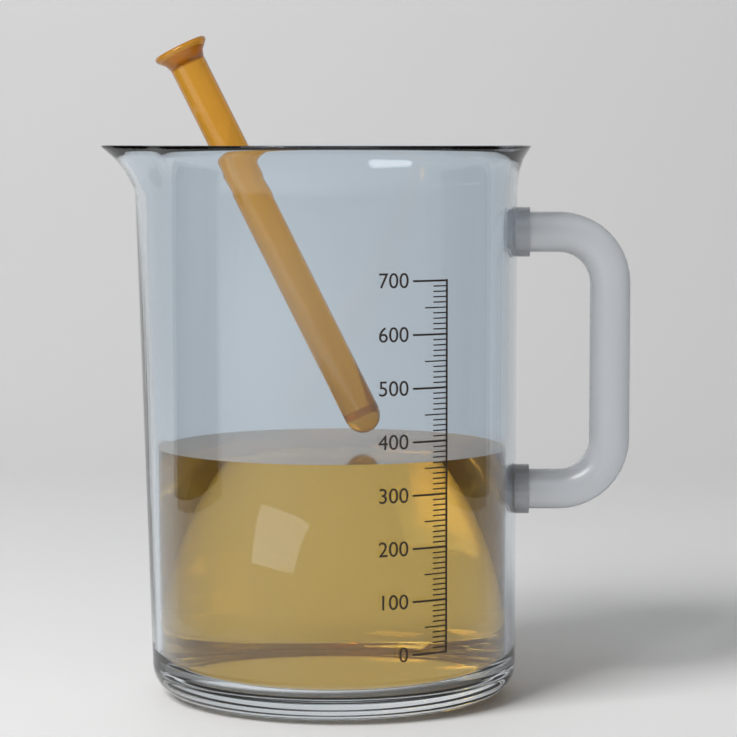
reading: 360 (no unit)
